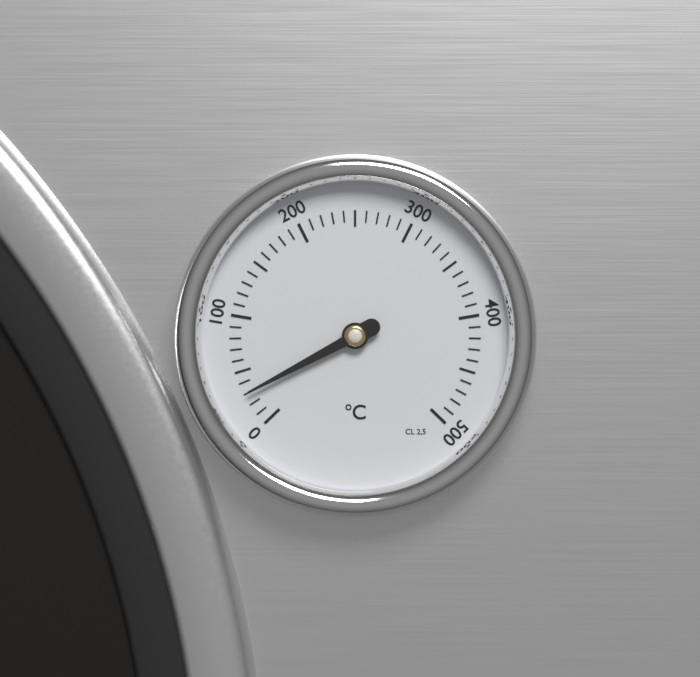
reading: 30 °C
